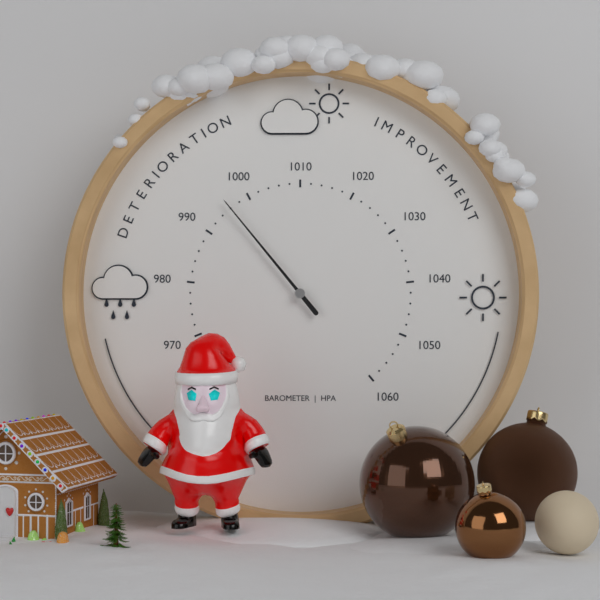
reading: 996 hPa
